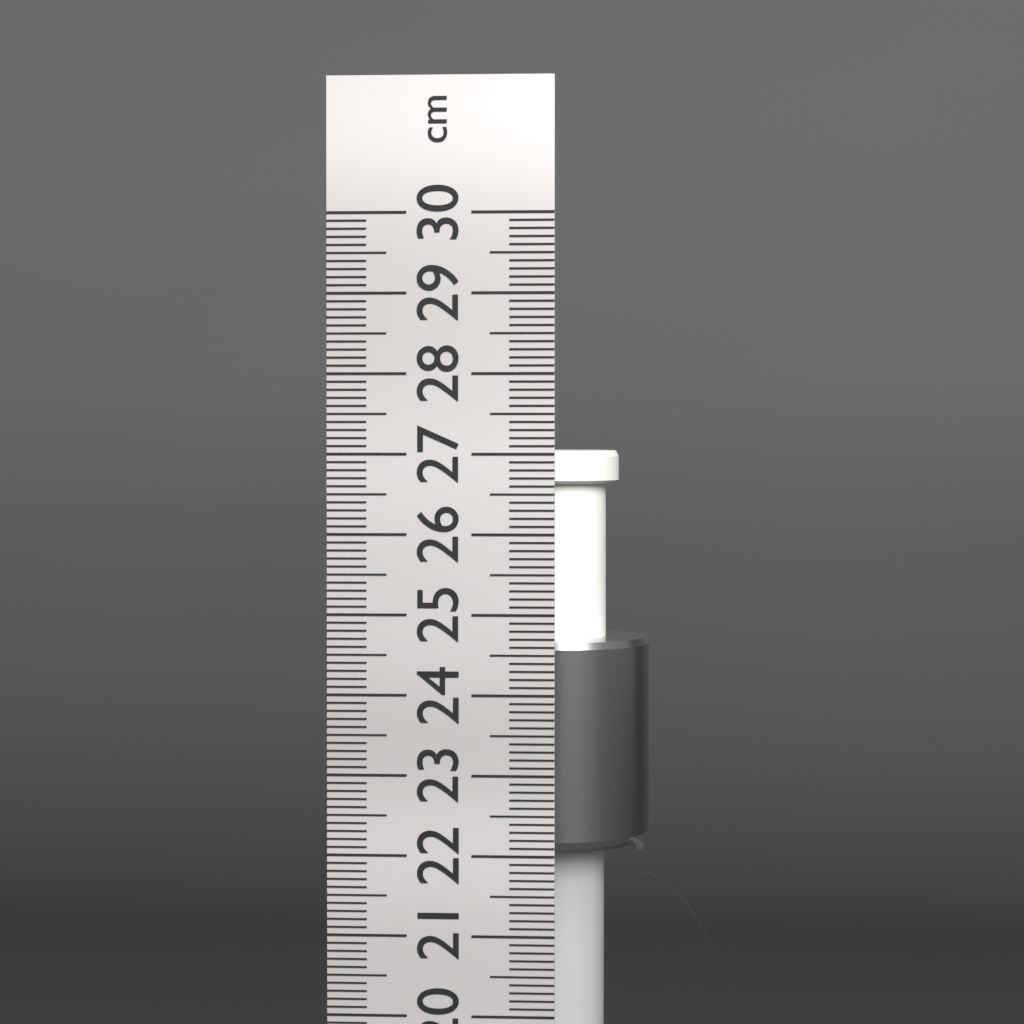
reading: 27.0 cm
